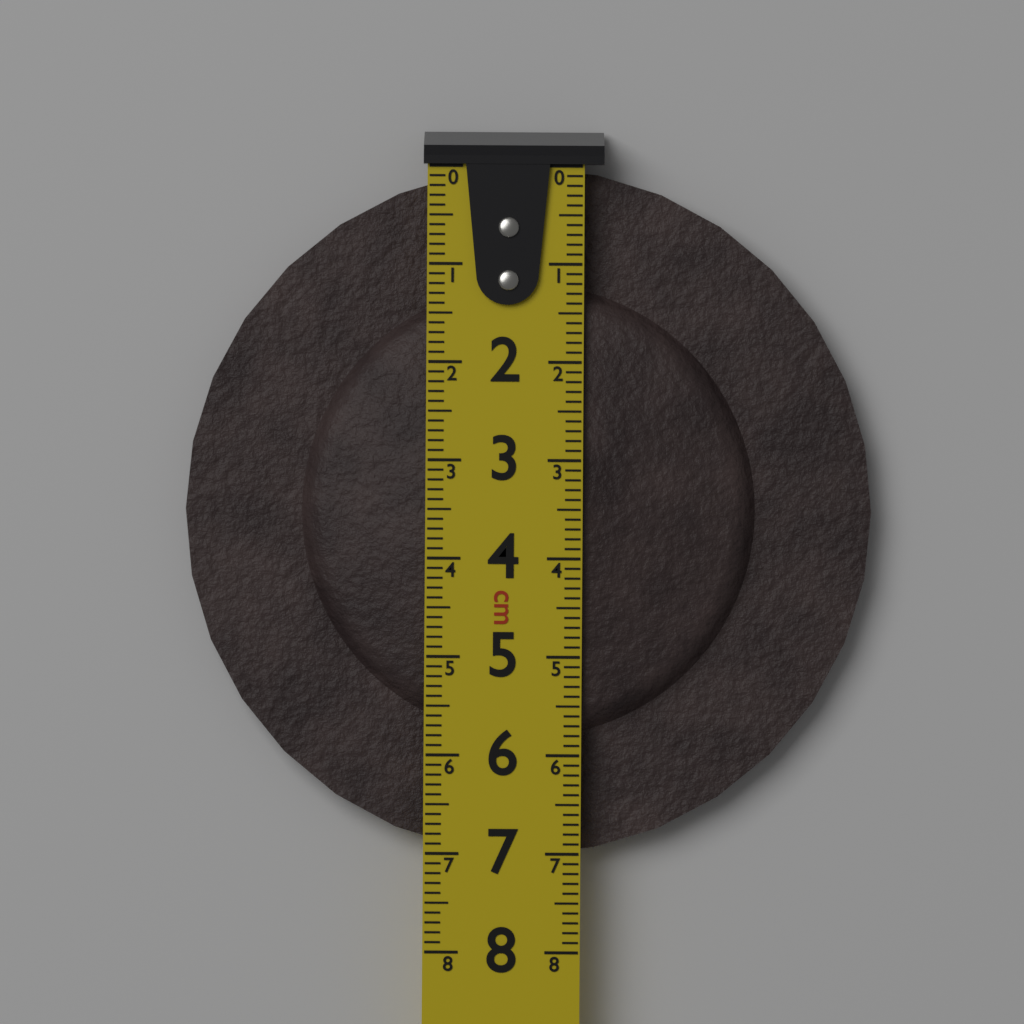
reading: 7.0 cm
